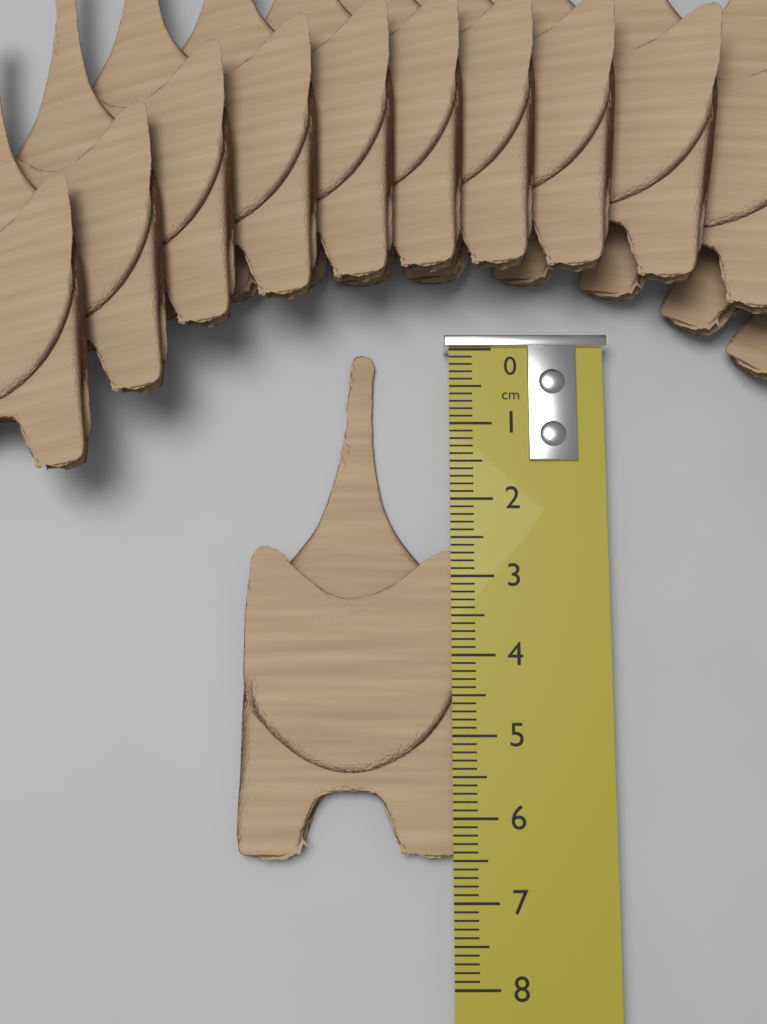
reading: 6.5 cm
